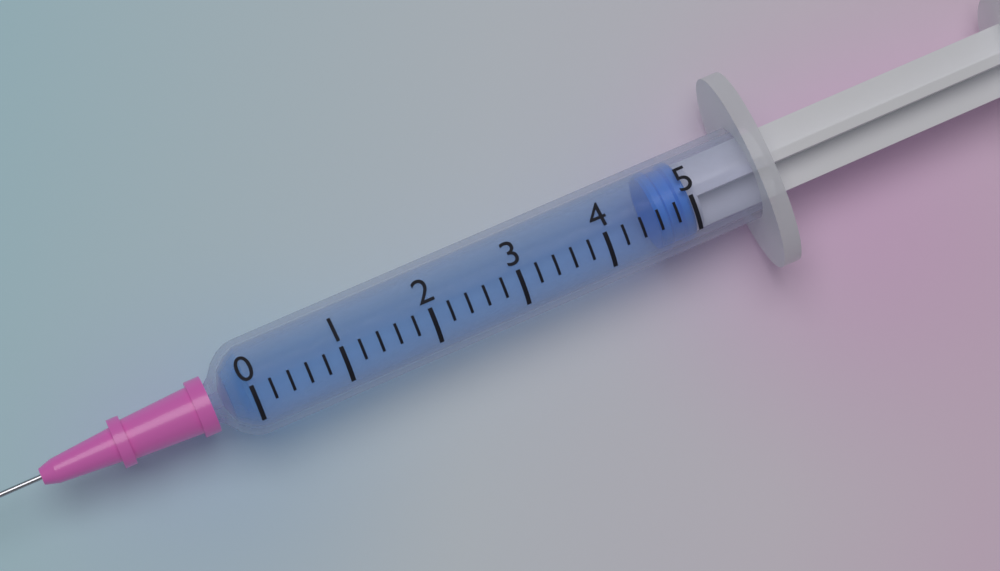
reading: 4.6 (no unit)
